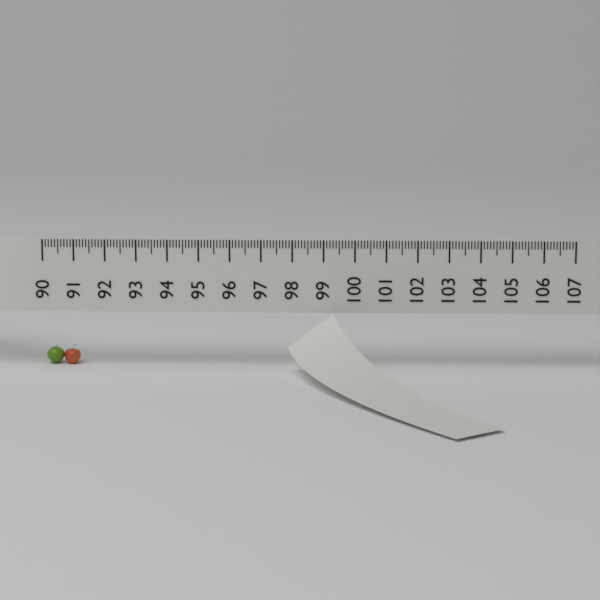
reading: 91.1 (no unit)
